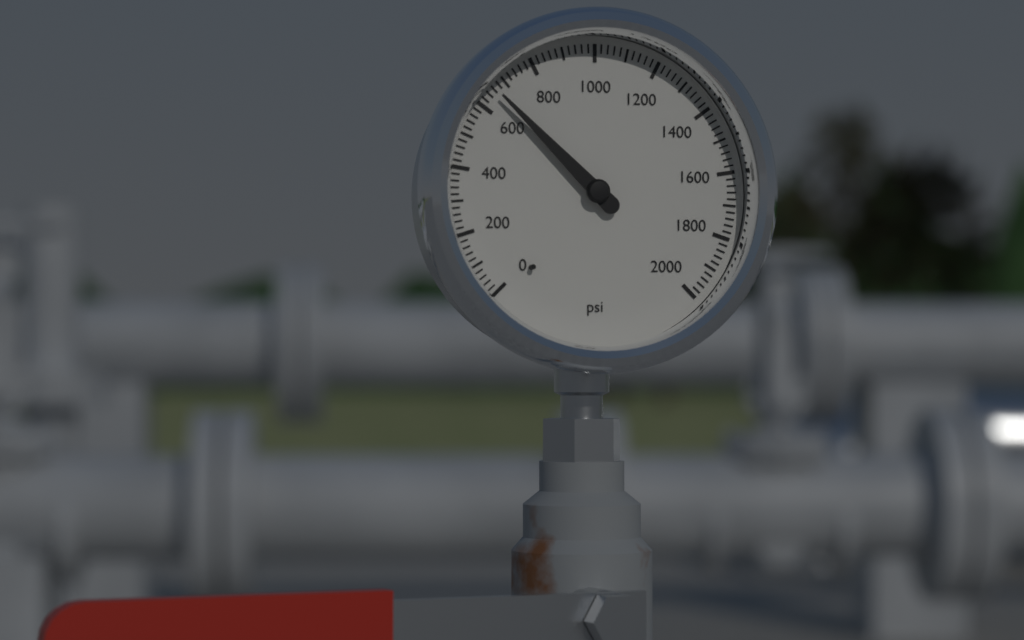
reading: 660 psi
